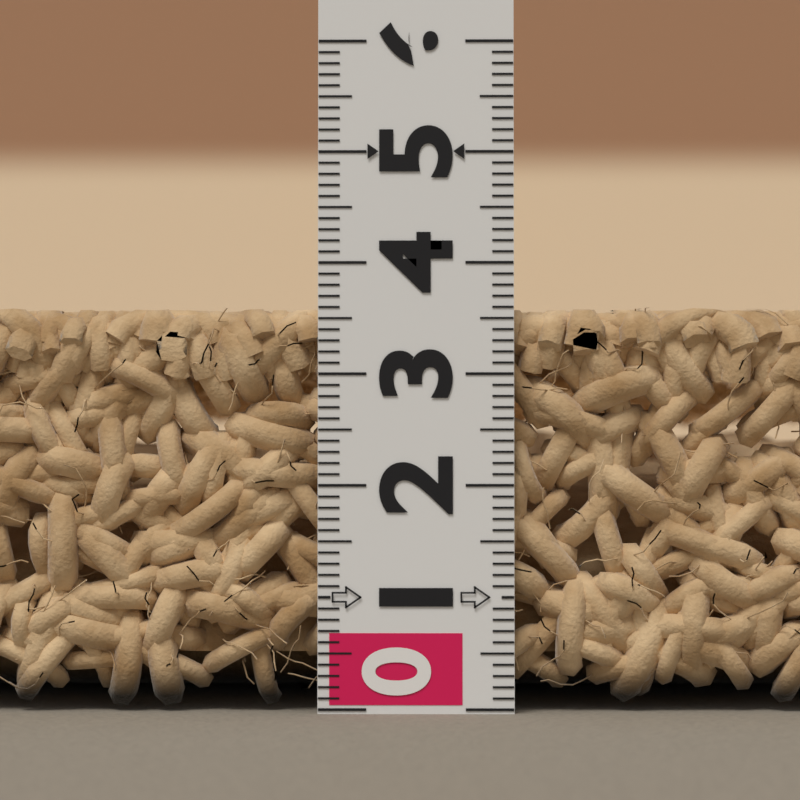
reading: 3.6 (no unit)
